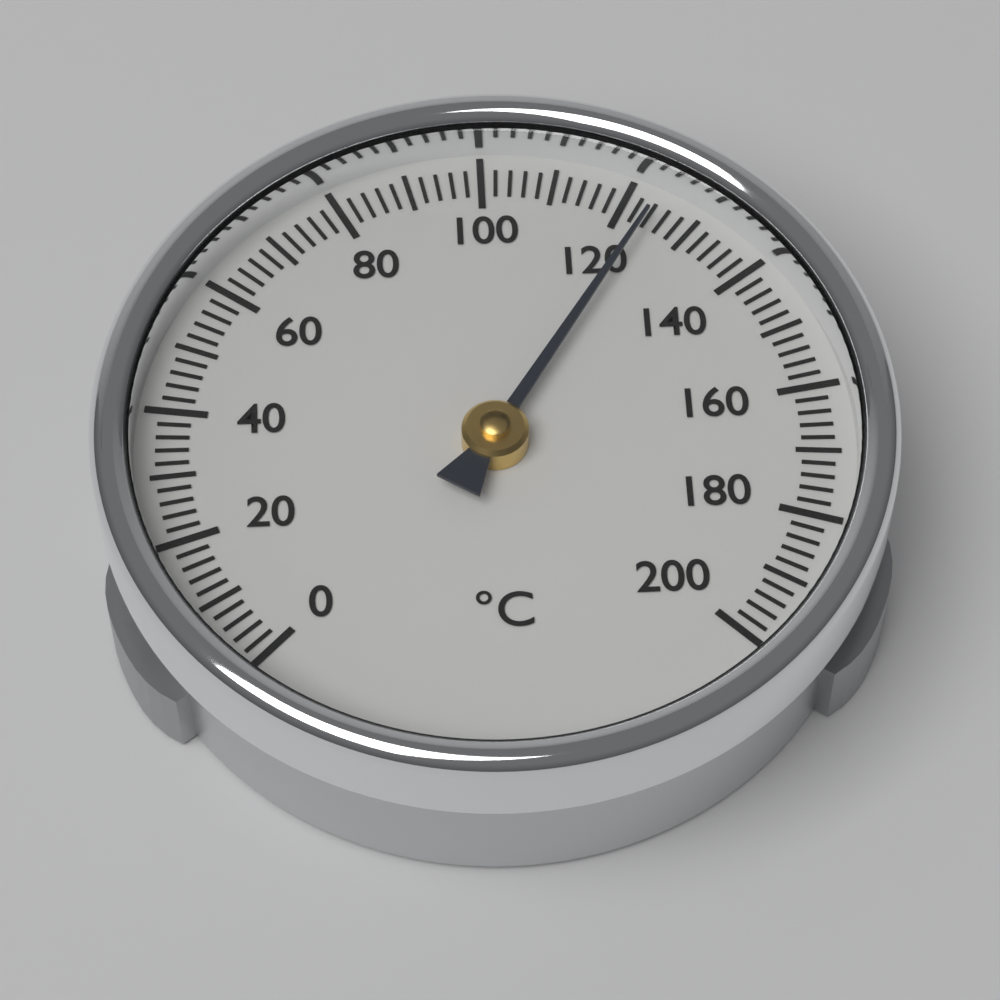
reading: 124 °C
